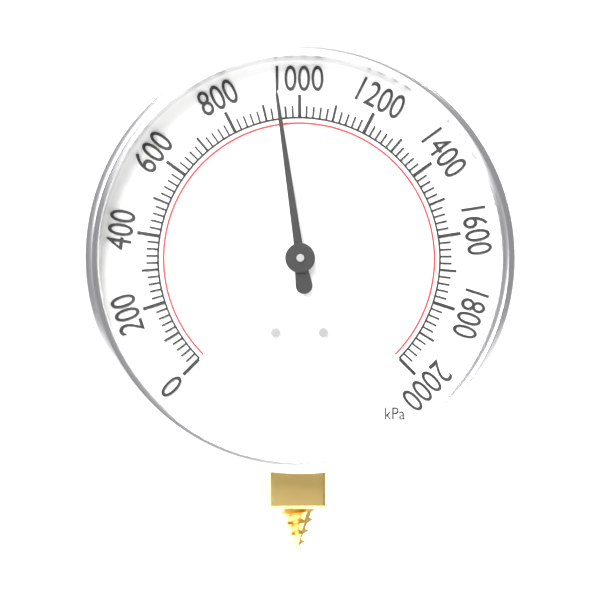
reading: 940 kPa
